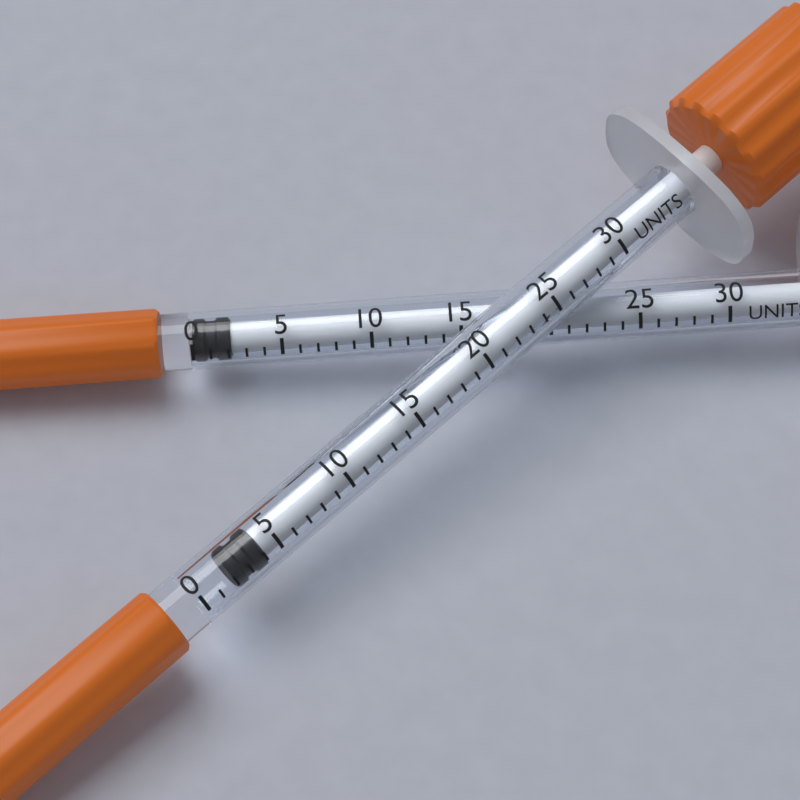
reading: 2 units
